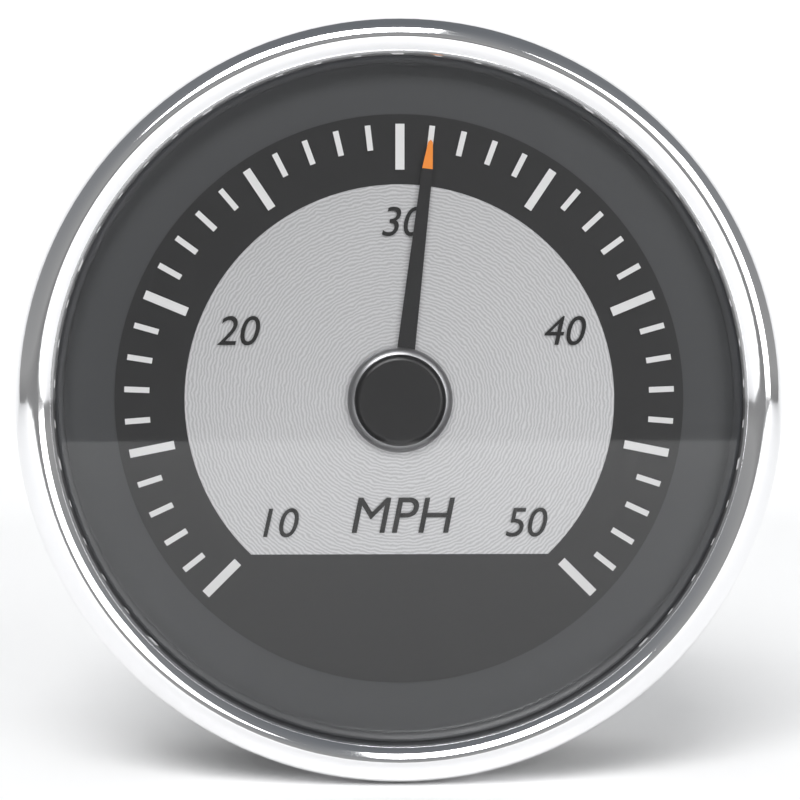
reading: 31 mph
